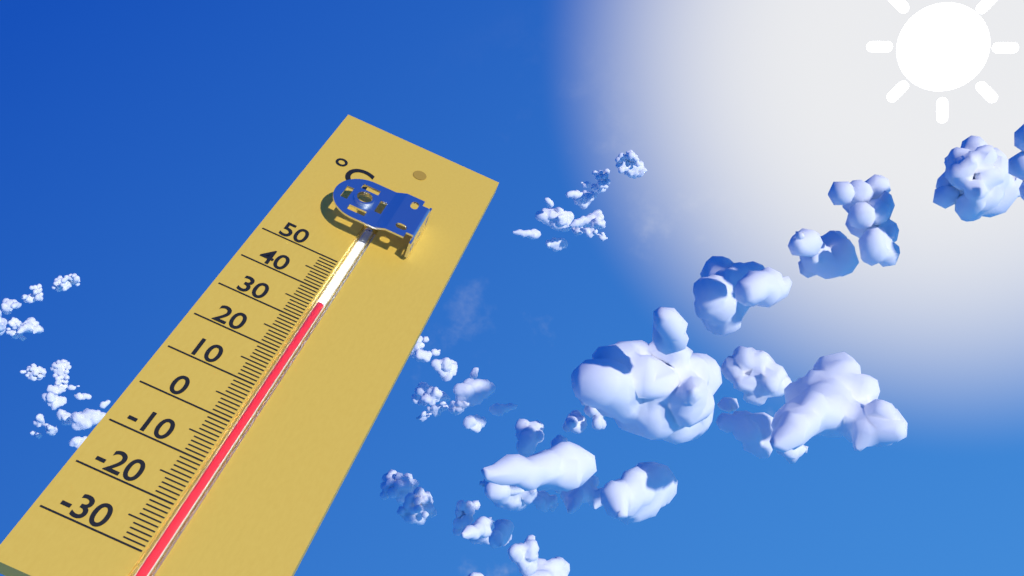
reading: 36 °C
